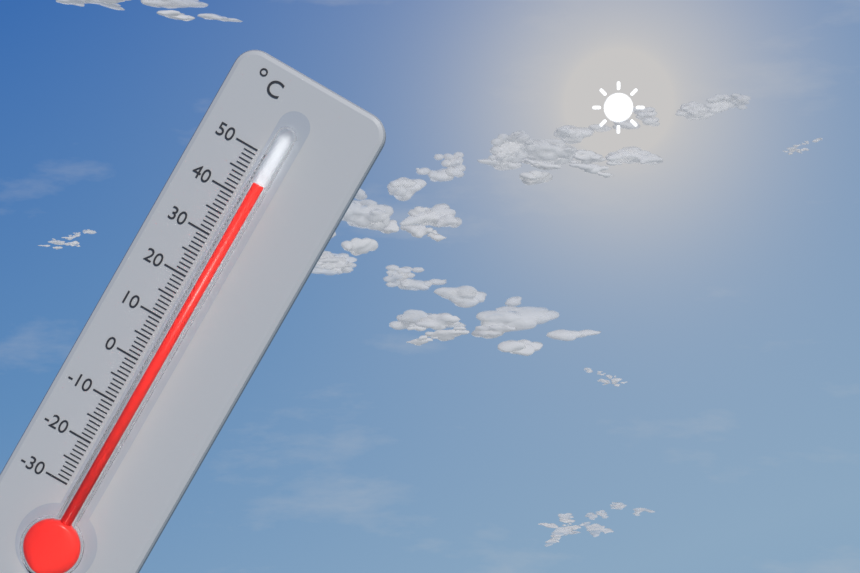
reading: 44 °C
